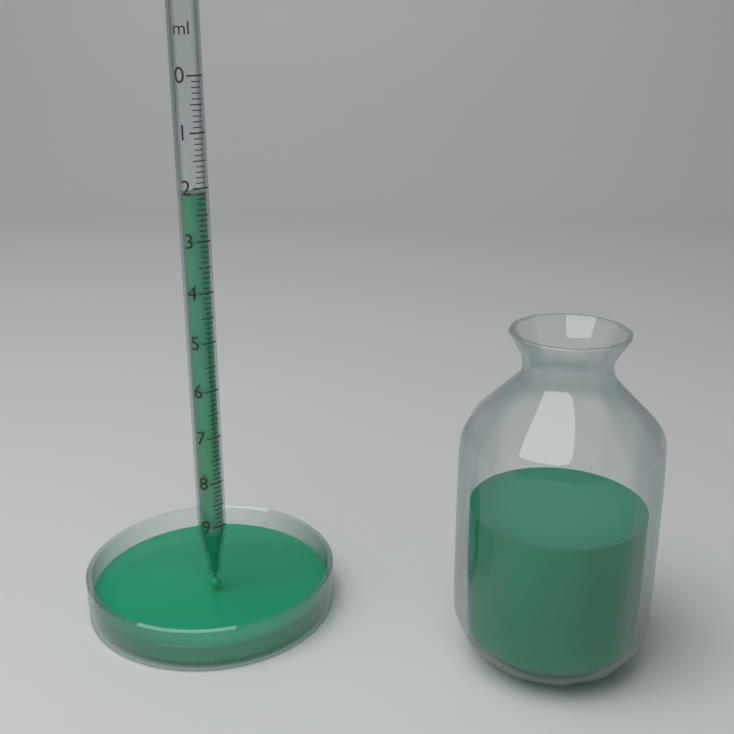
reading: 2.1 ml
